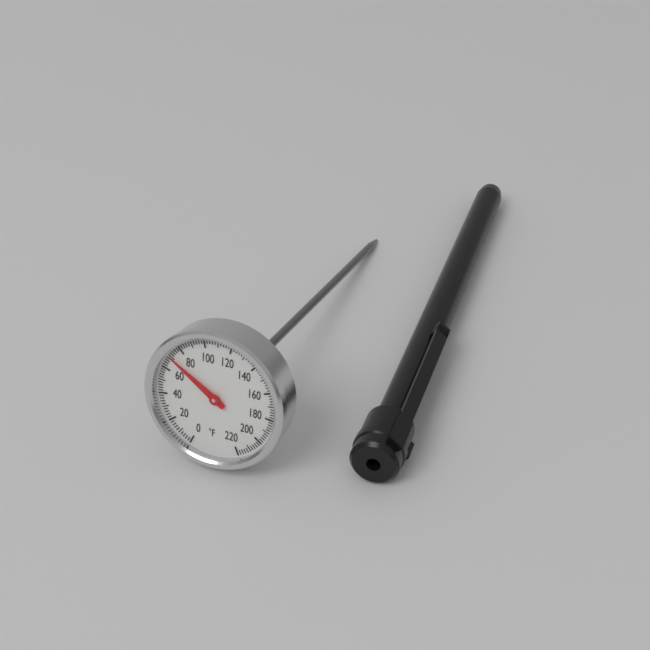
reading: 70 °F
